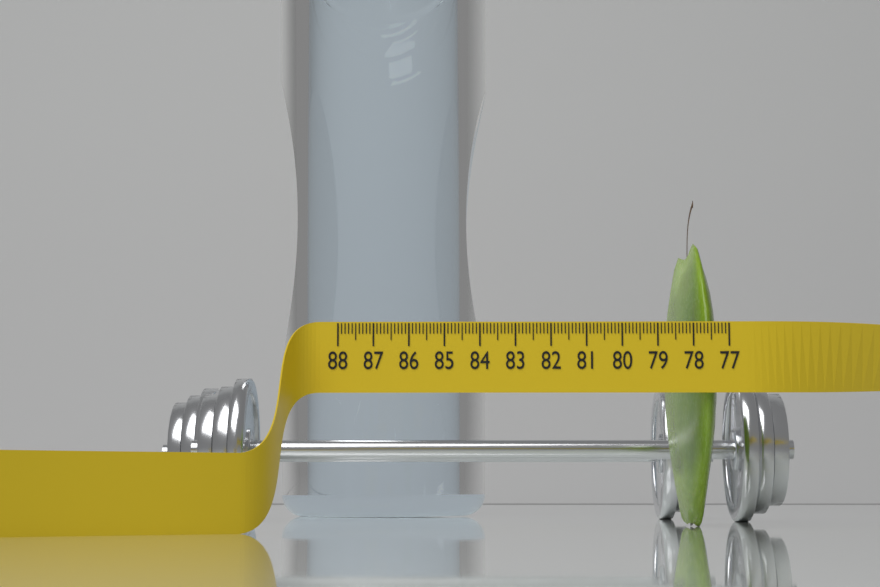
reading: 78.1 (no unit)
